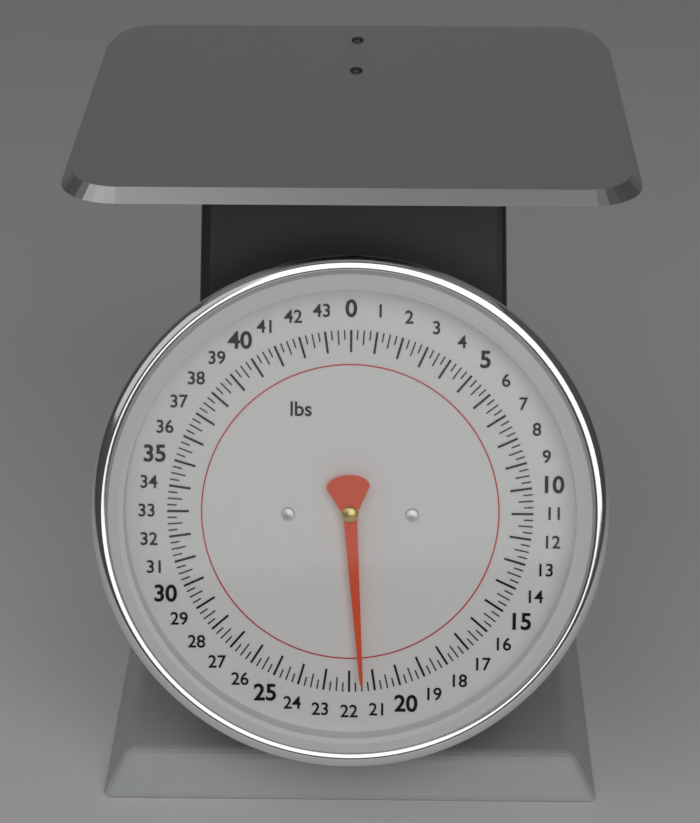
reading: 21.50 lbs
